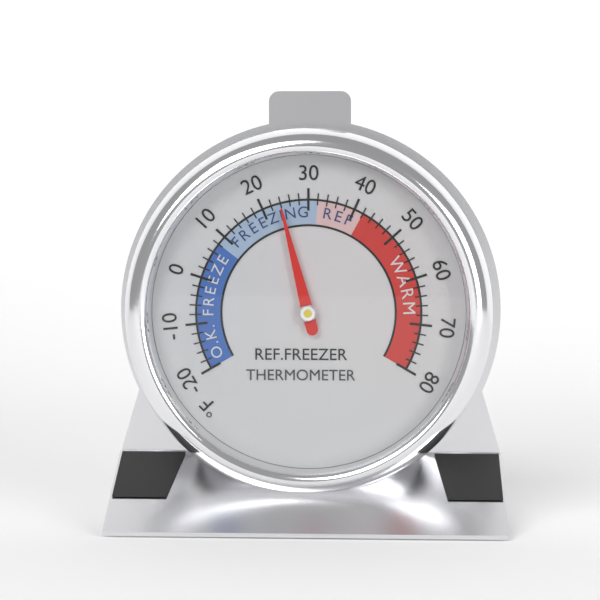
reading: 24 °F
